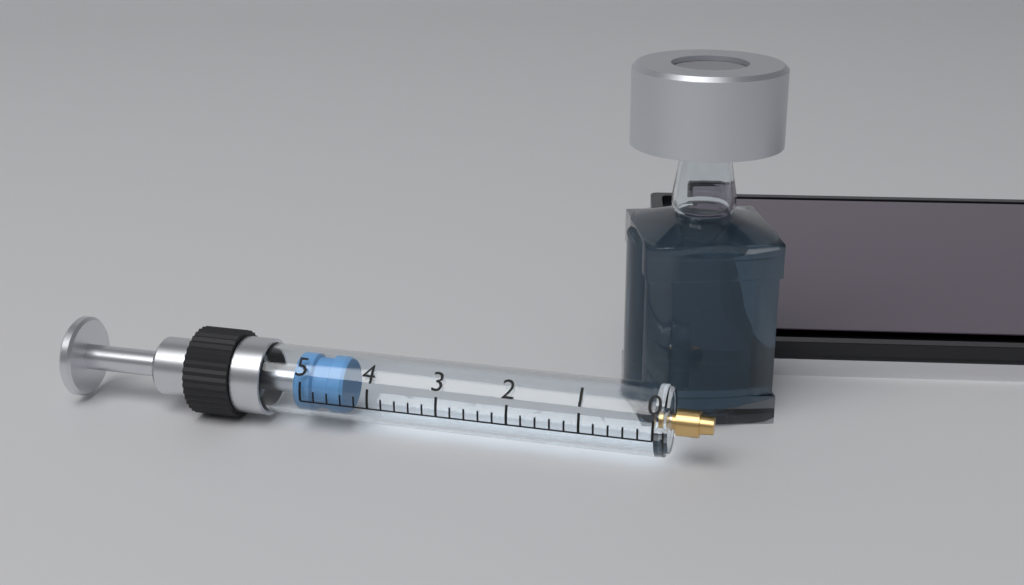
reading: 4.4 (no unit)
